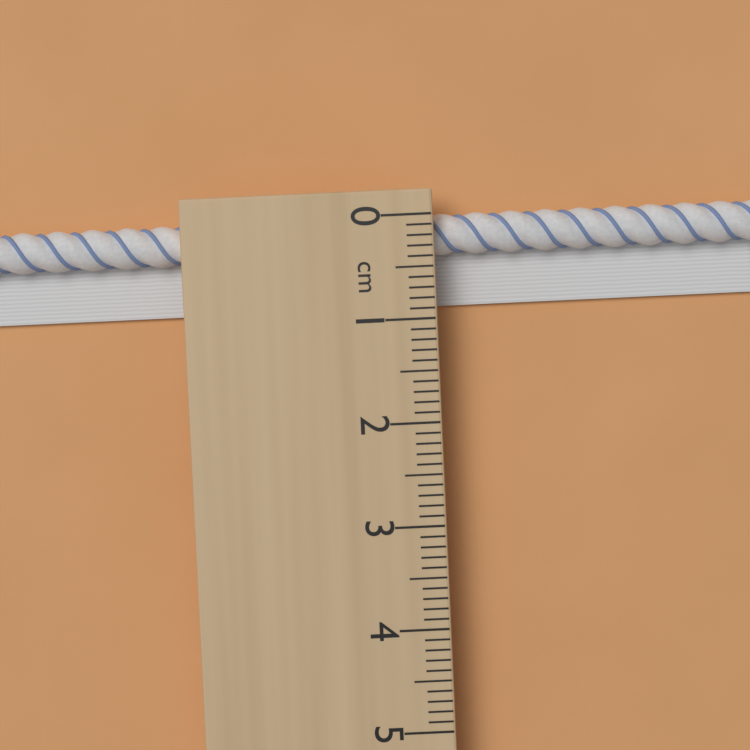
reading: 0.9 cm
